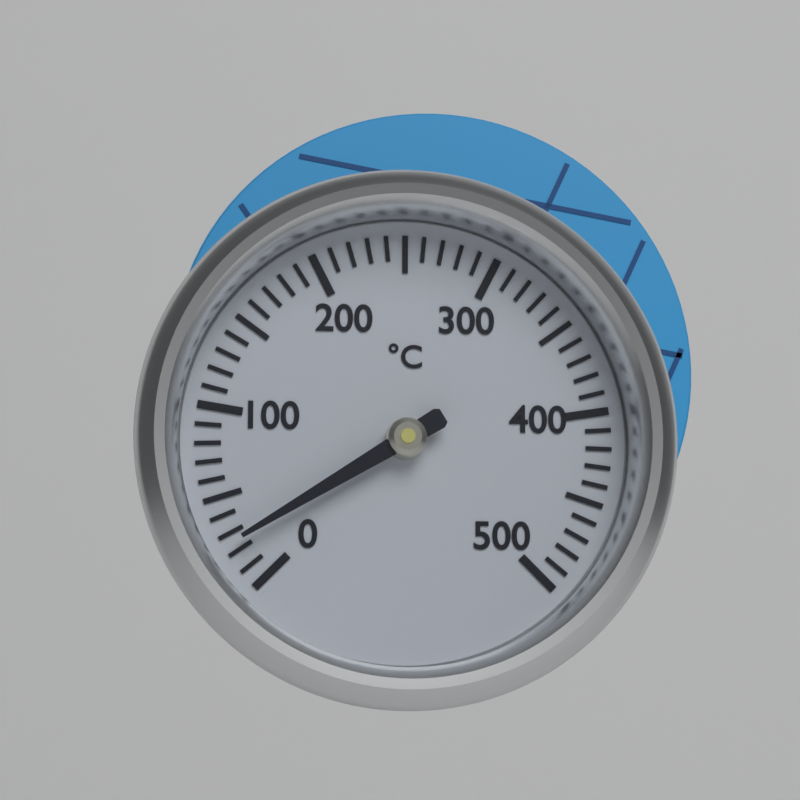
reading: 25 °C
